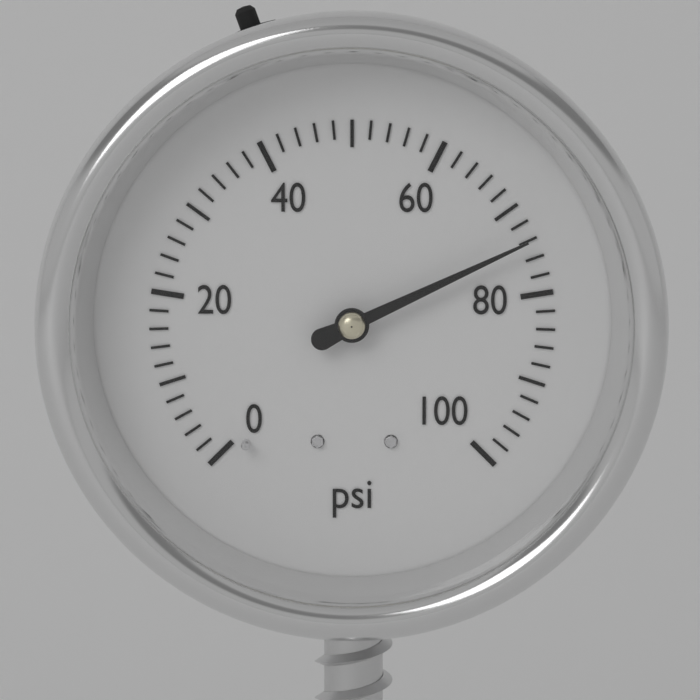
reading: 74 psi
